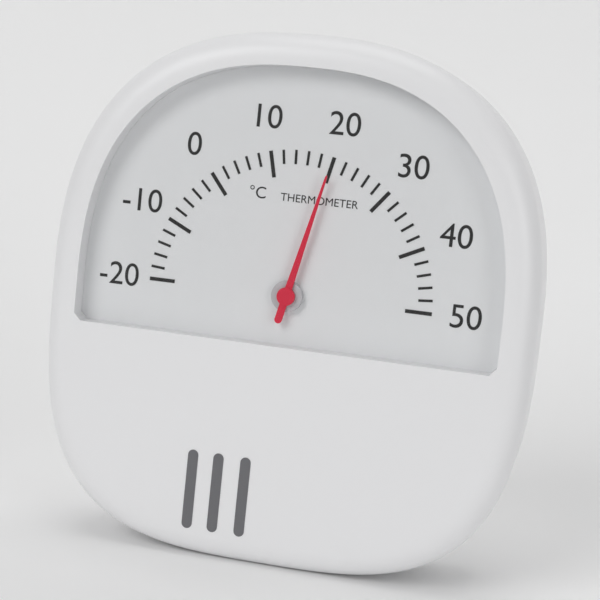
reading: 20 °C
